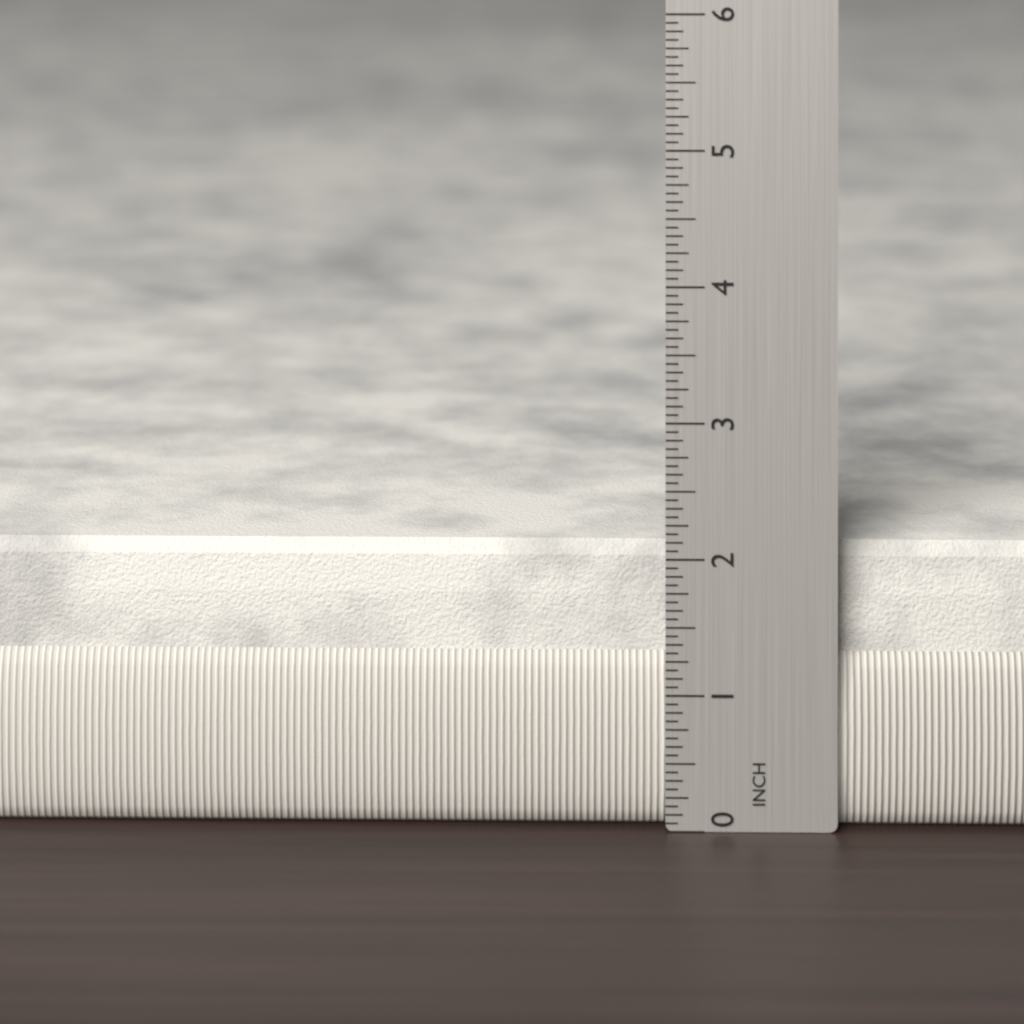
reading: 2.0625 in
